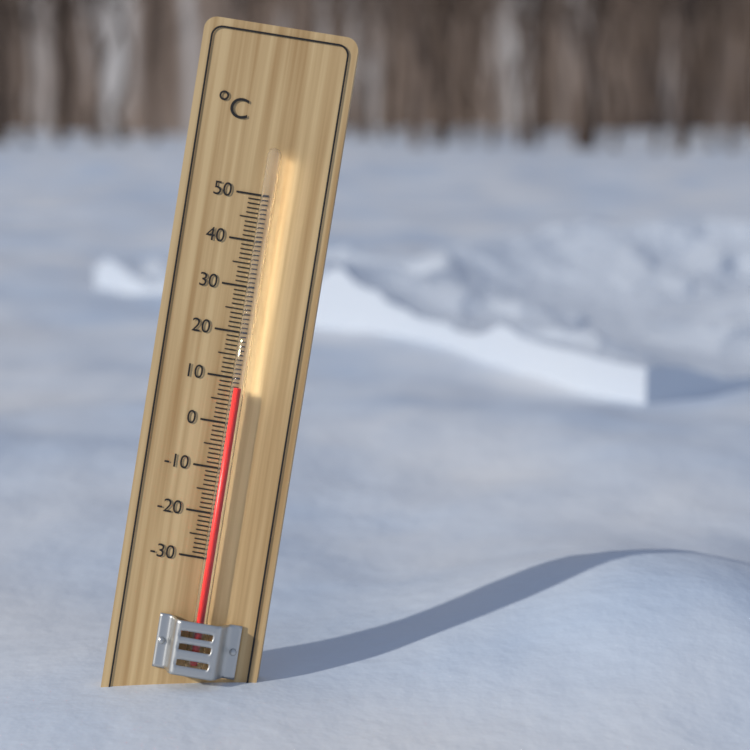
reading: 8 °C
